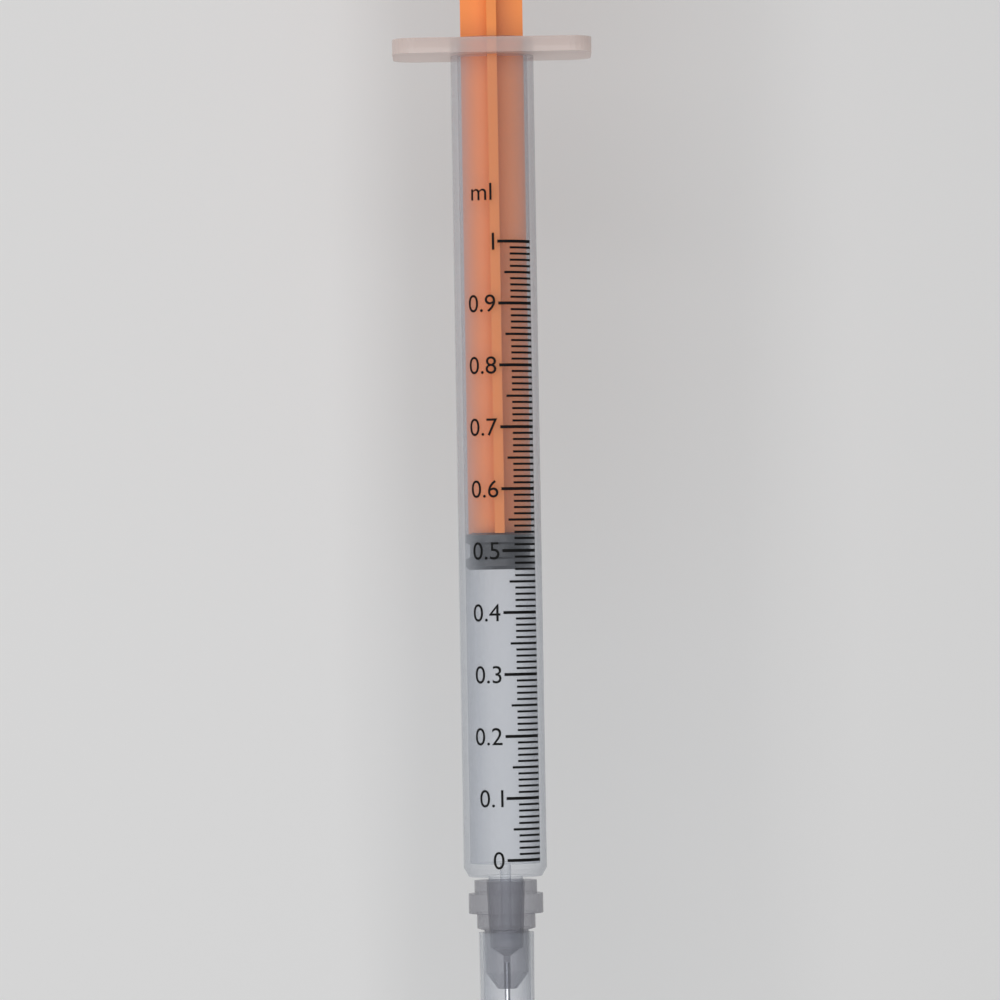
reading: 0.47 ml
